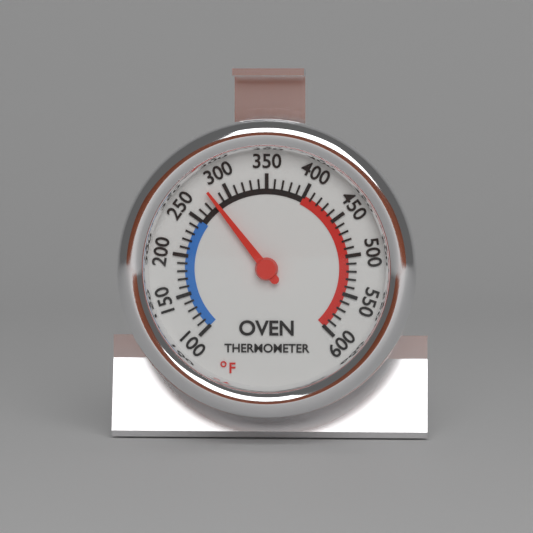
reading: 280 °F
